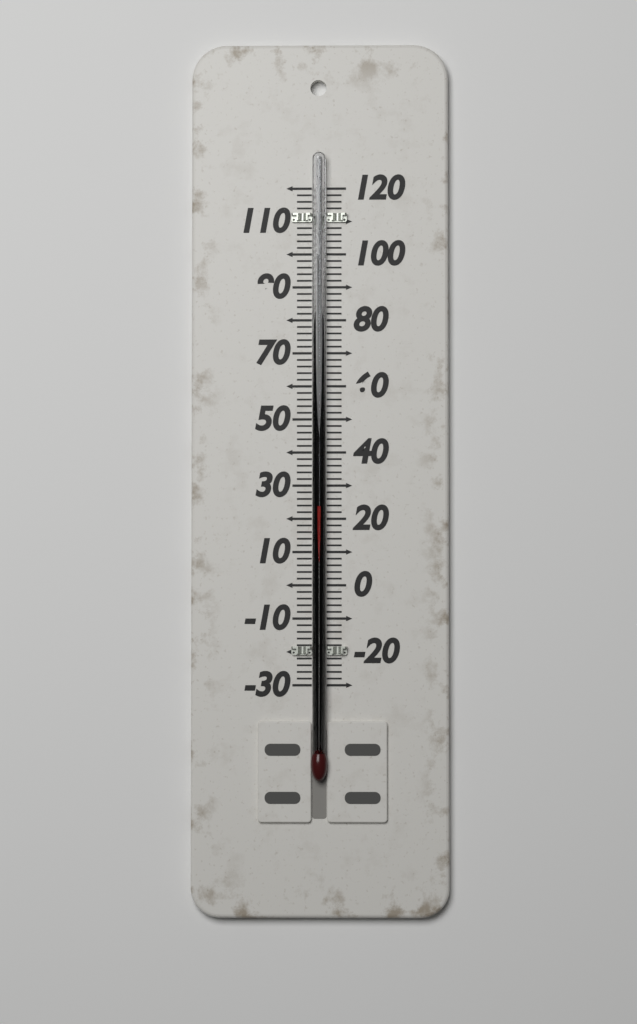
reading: 24 (no unit)
